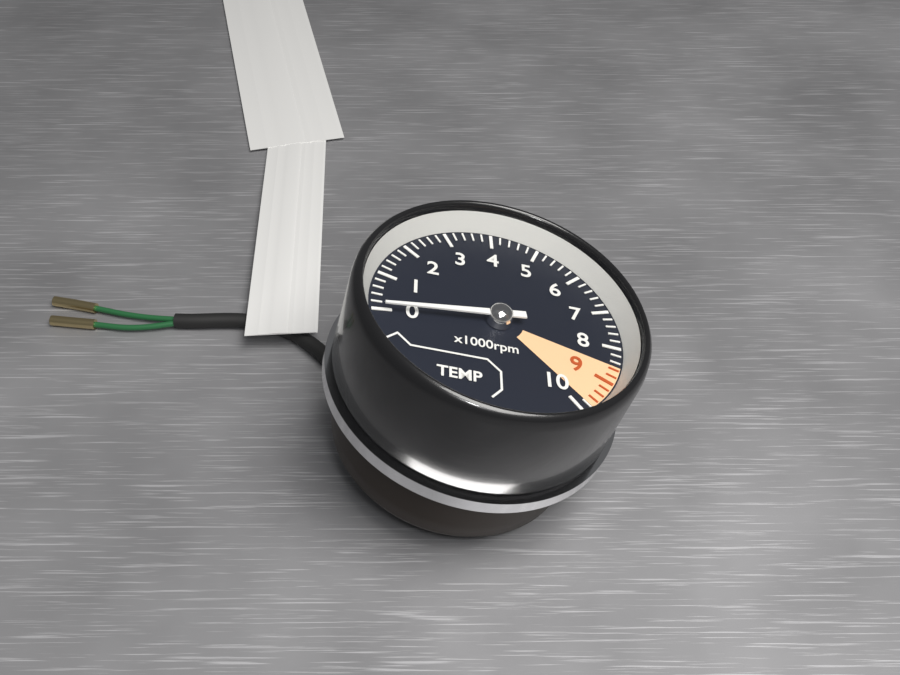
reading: 0 rpm
